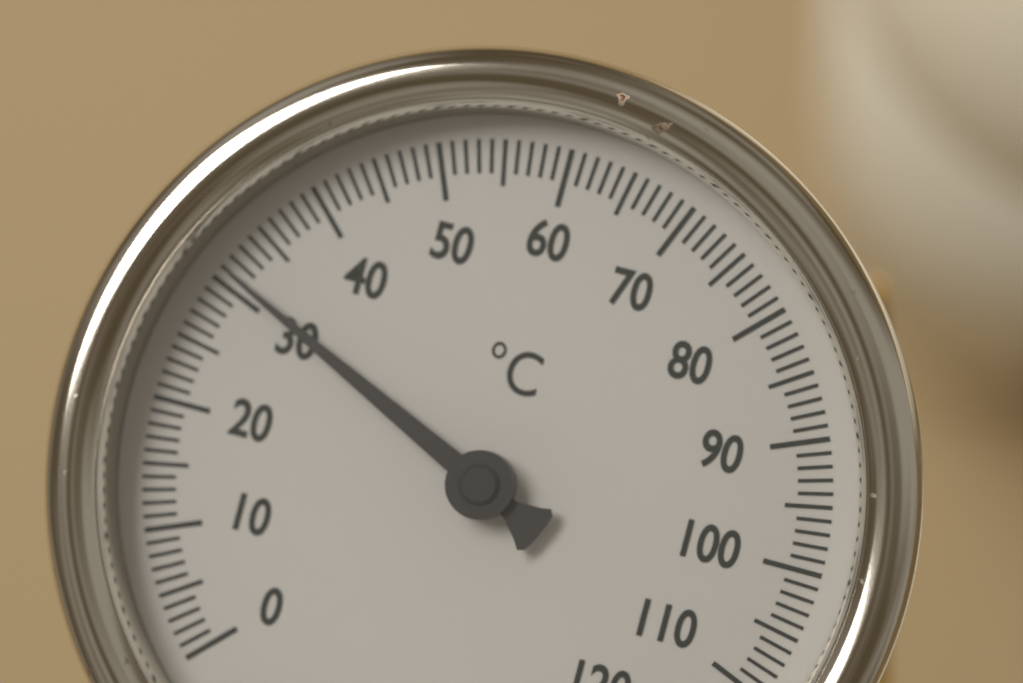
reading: 31 °C
